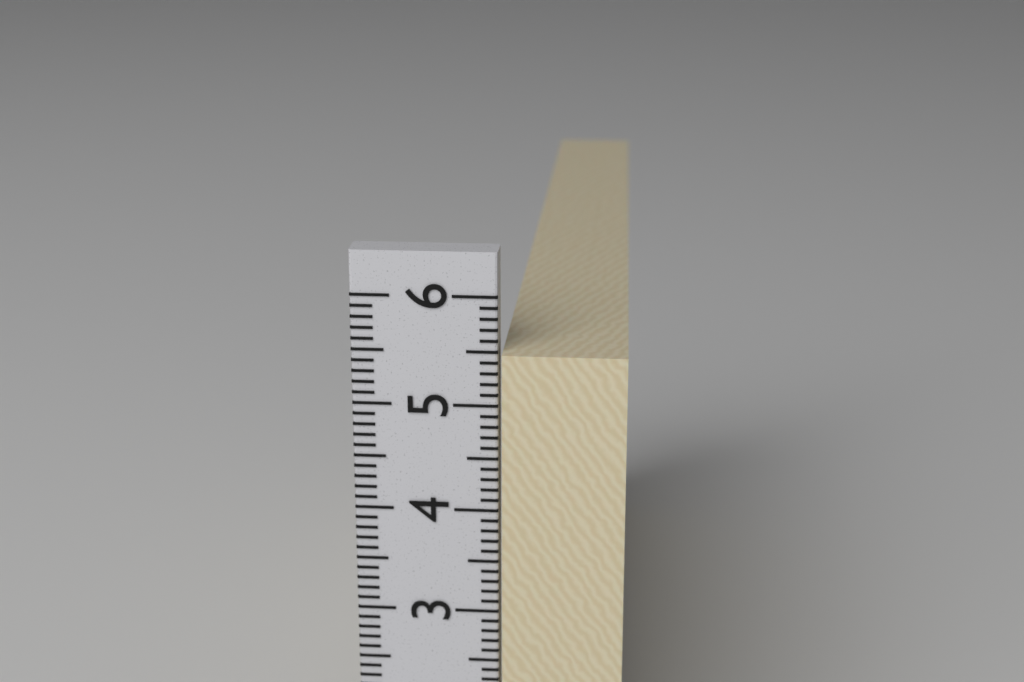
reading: 5.5 cm
